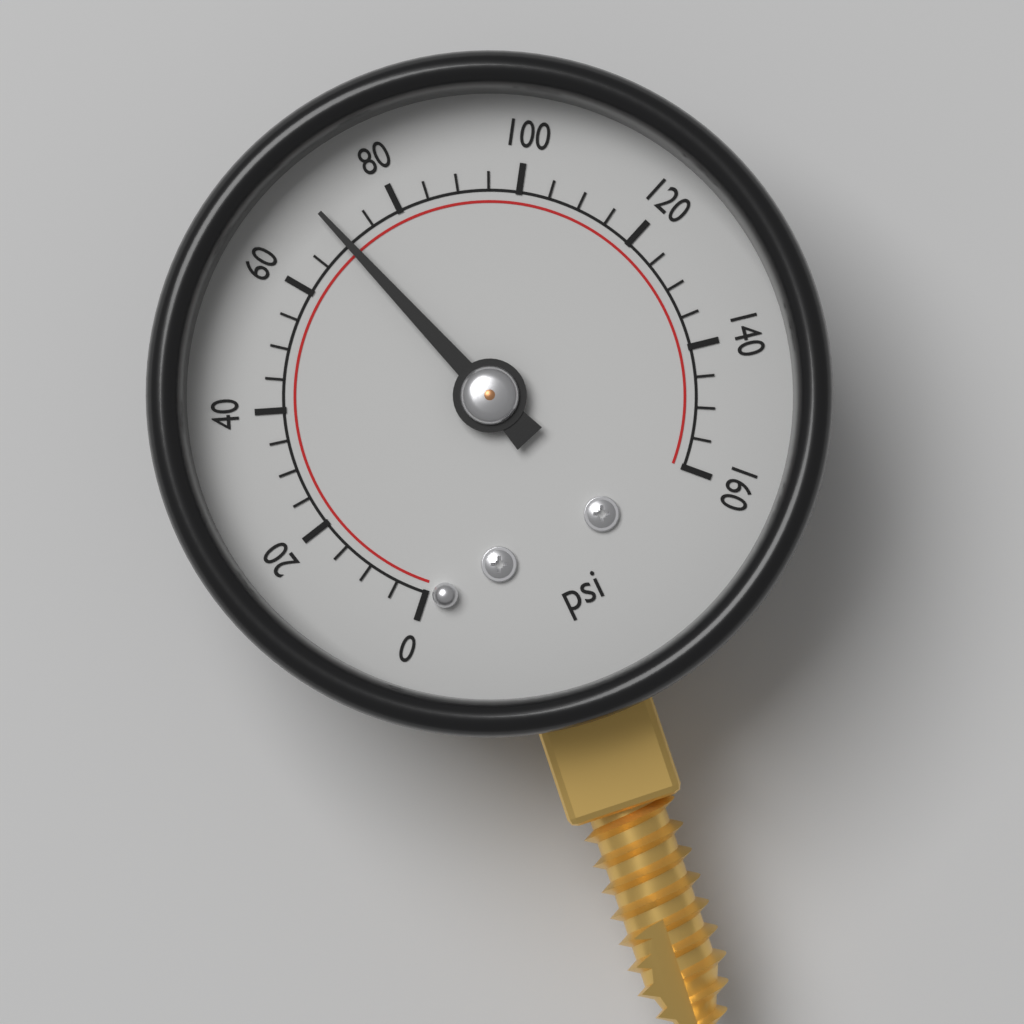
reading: 70 psi
